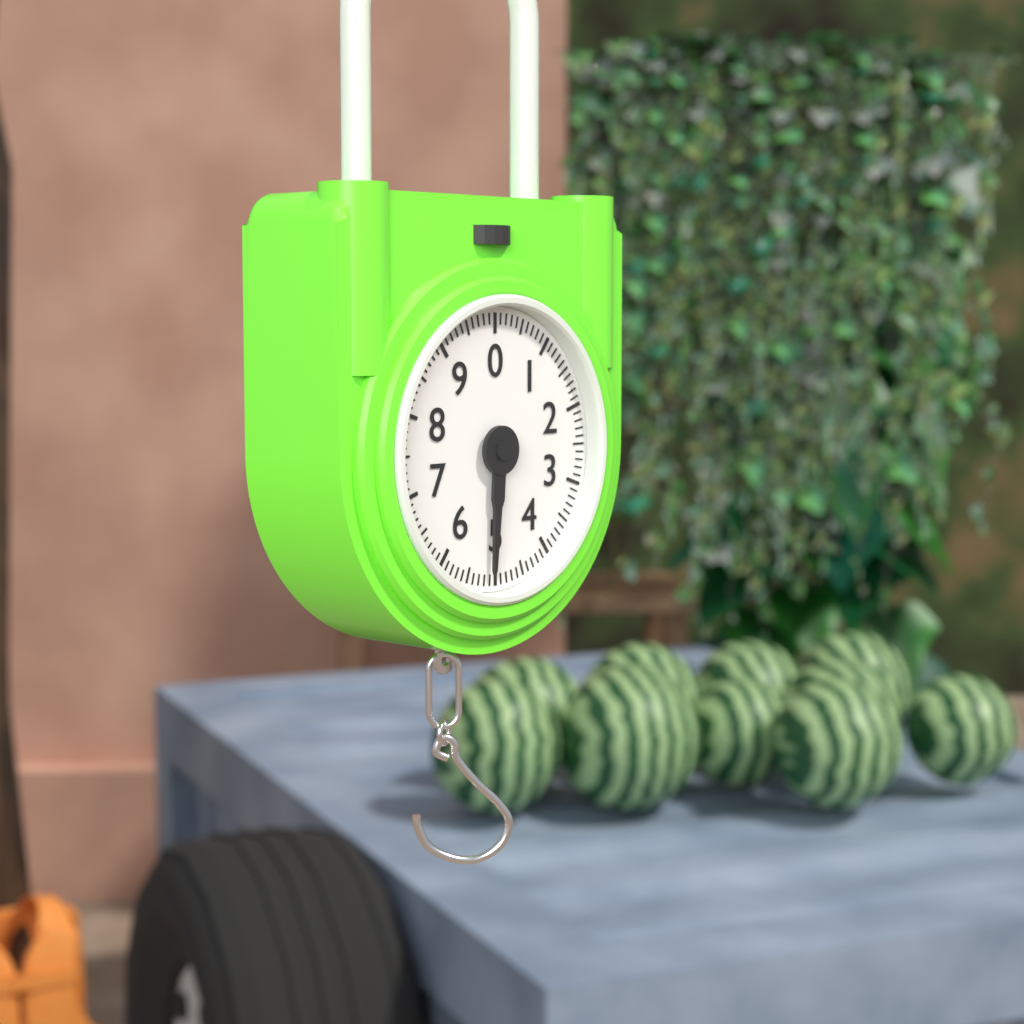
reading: 5.1 (no unit)
